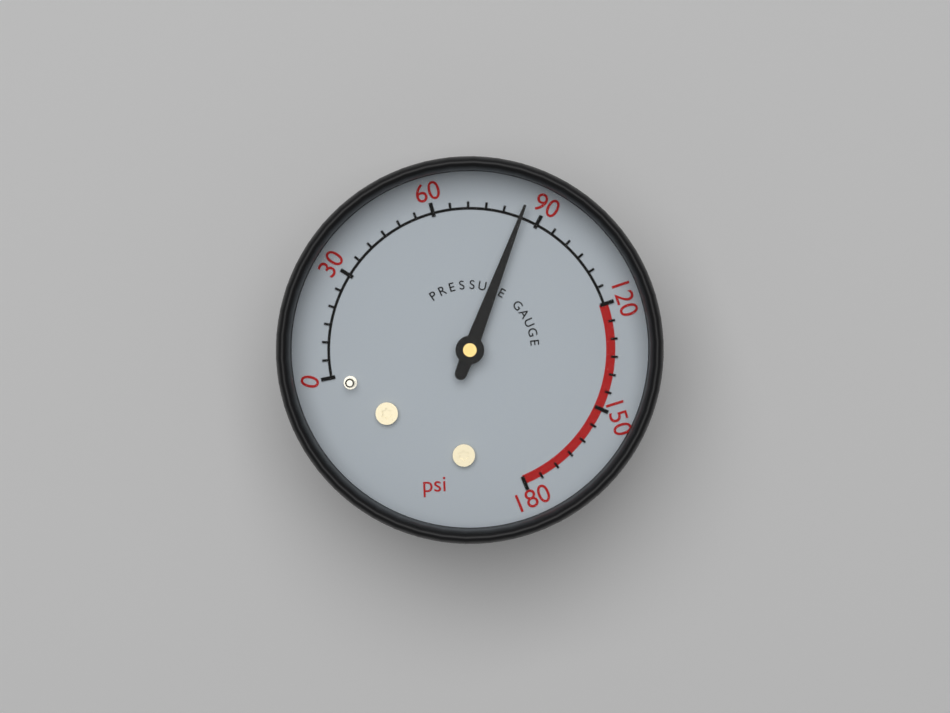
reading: 85 psi
